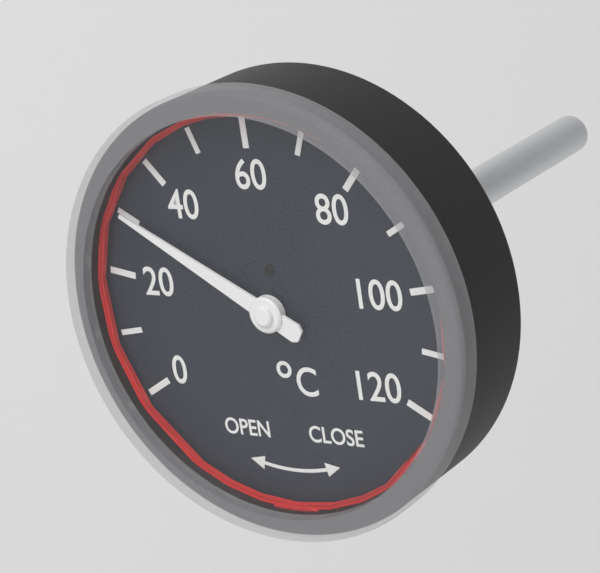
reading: 30 °C
